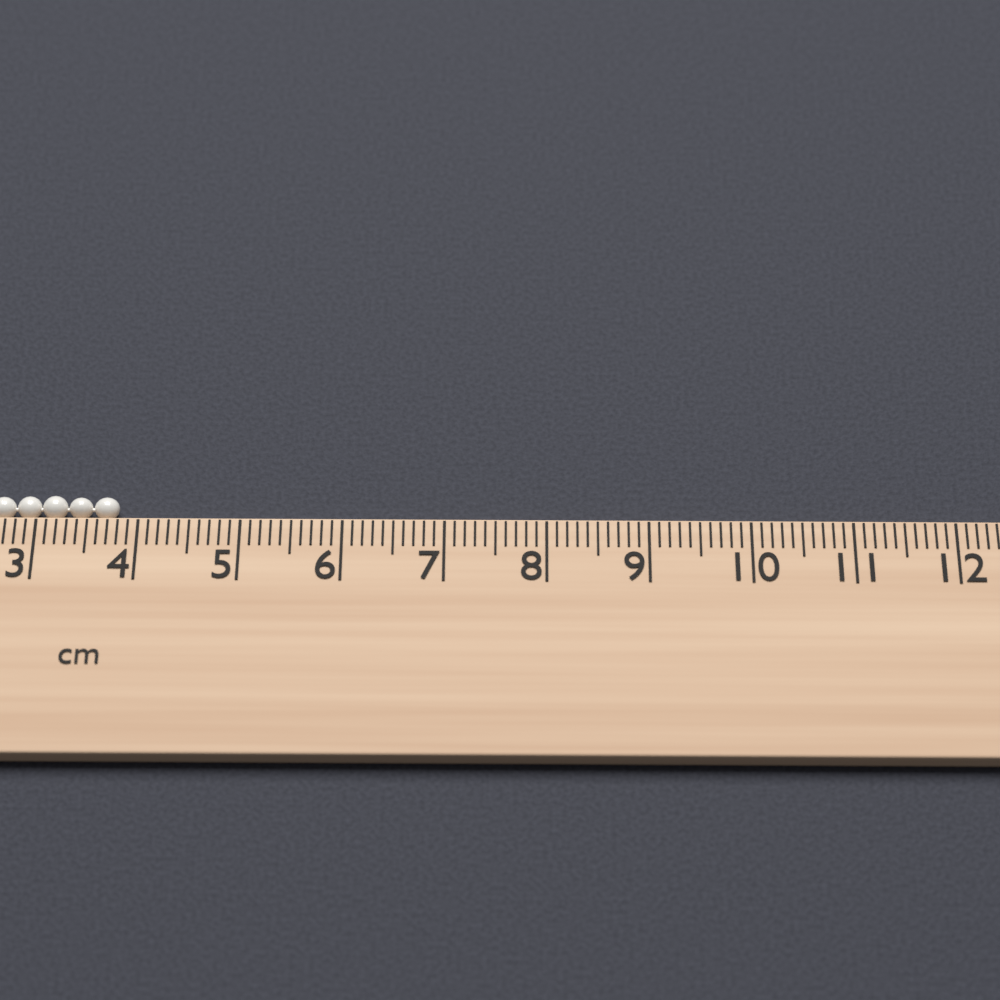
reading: 3.8 cm
